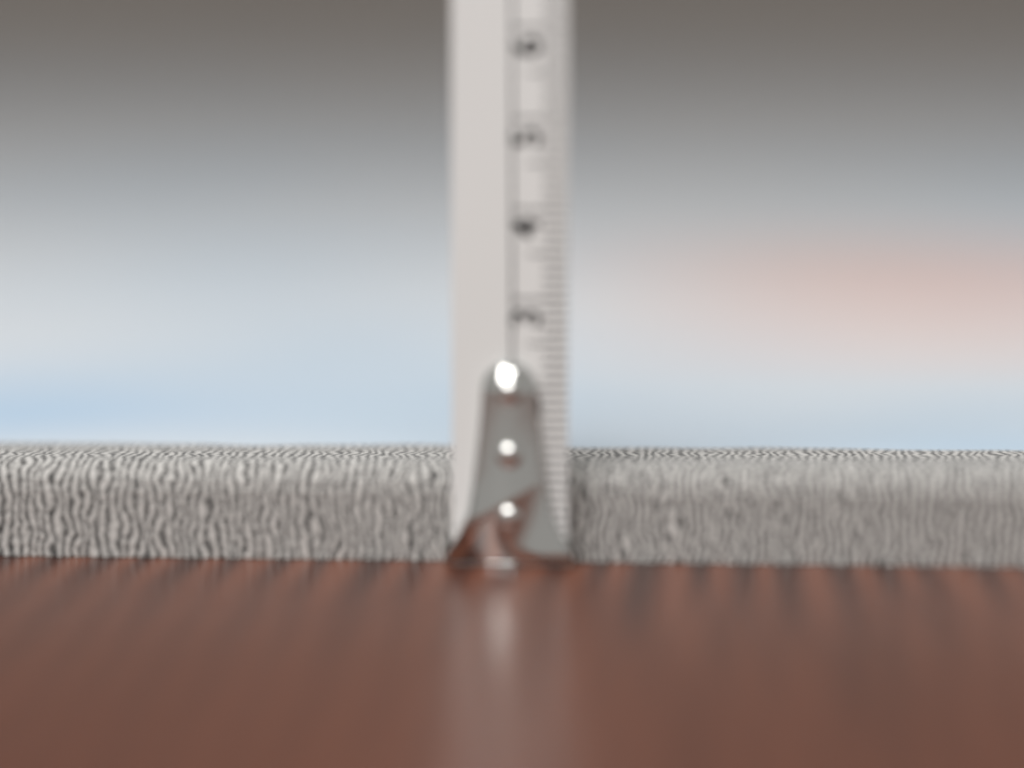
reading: 1.1 cm
